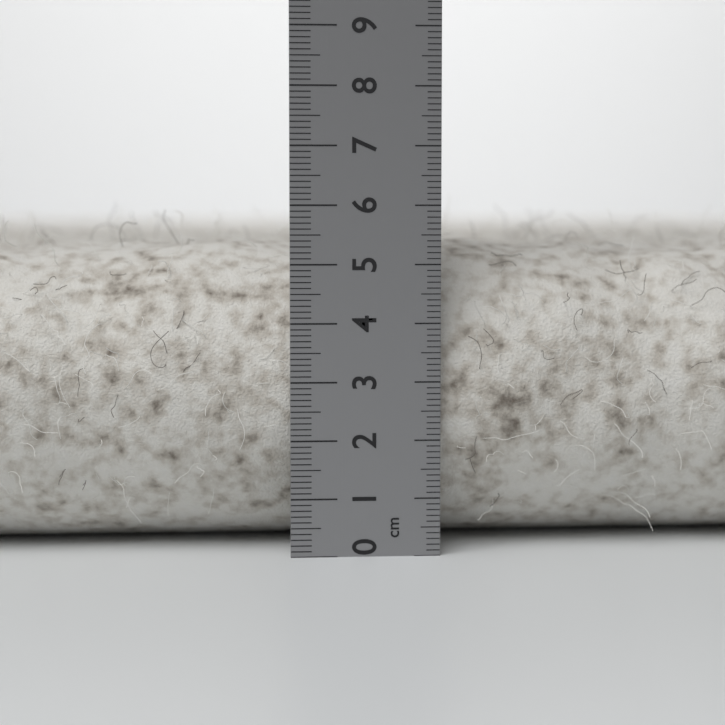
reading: 5.4 cm
